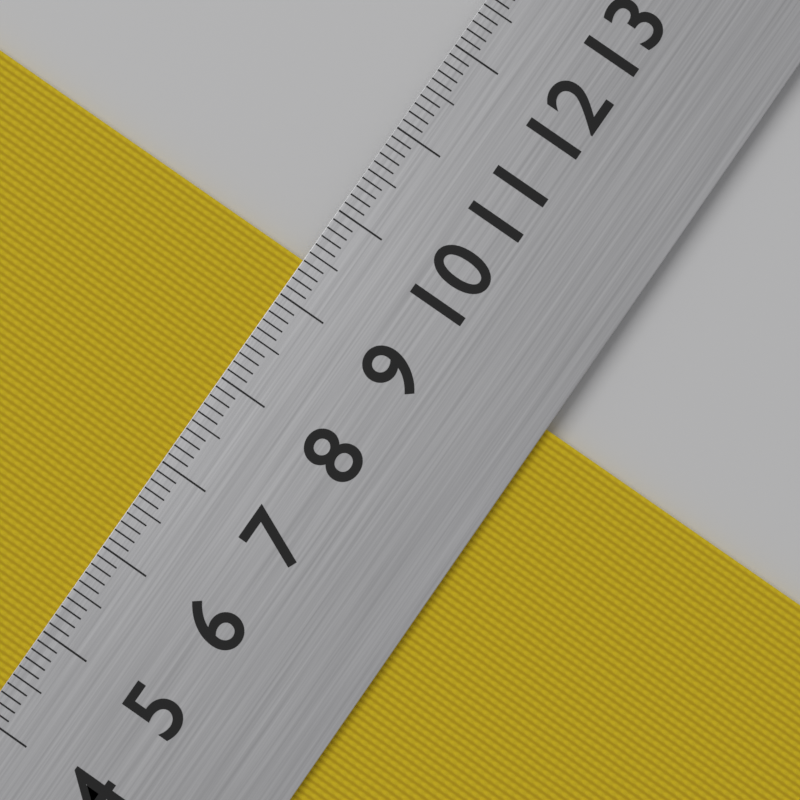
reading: 9.4 cm
